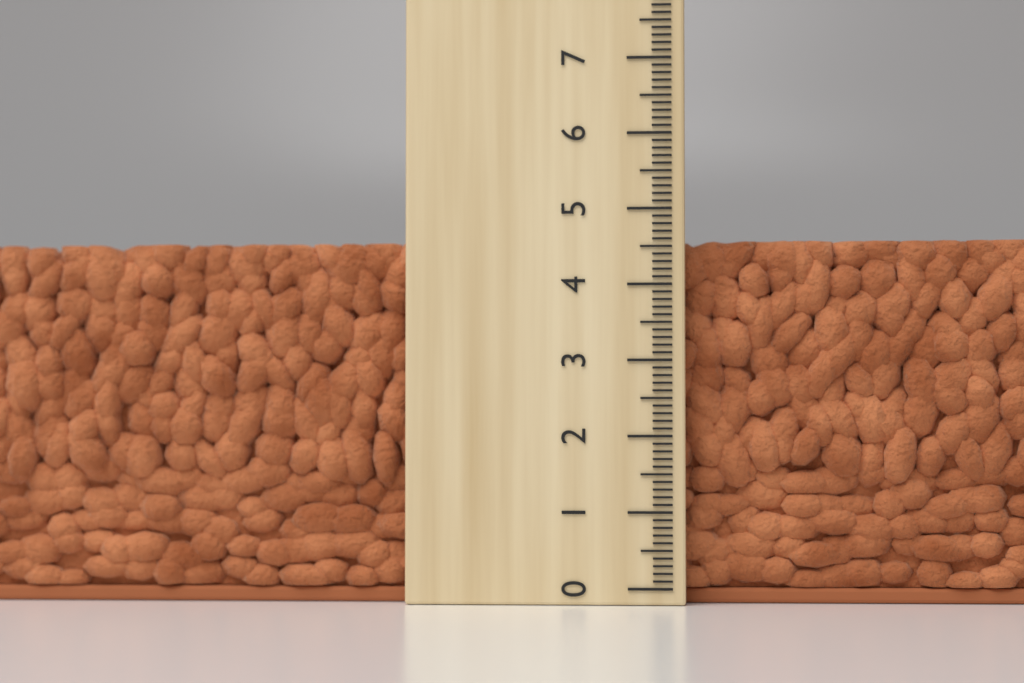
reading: 4.6 (no unit)
